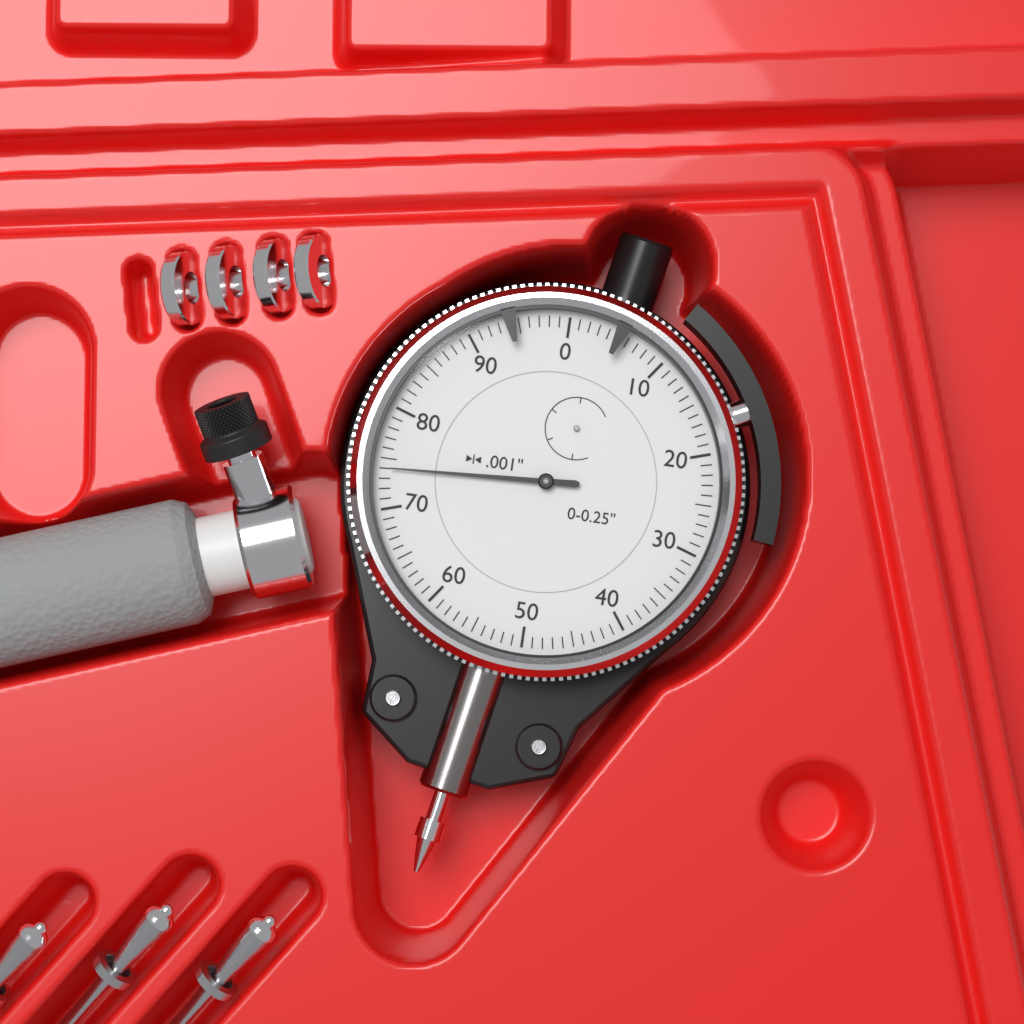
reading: 0.074 in
